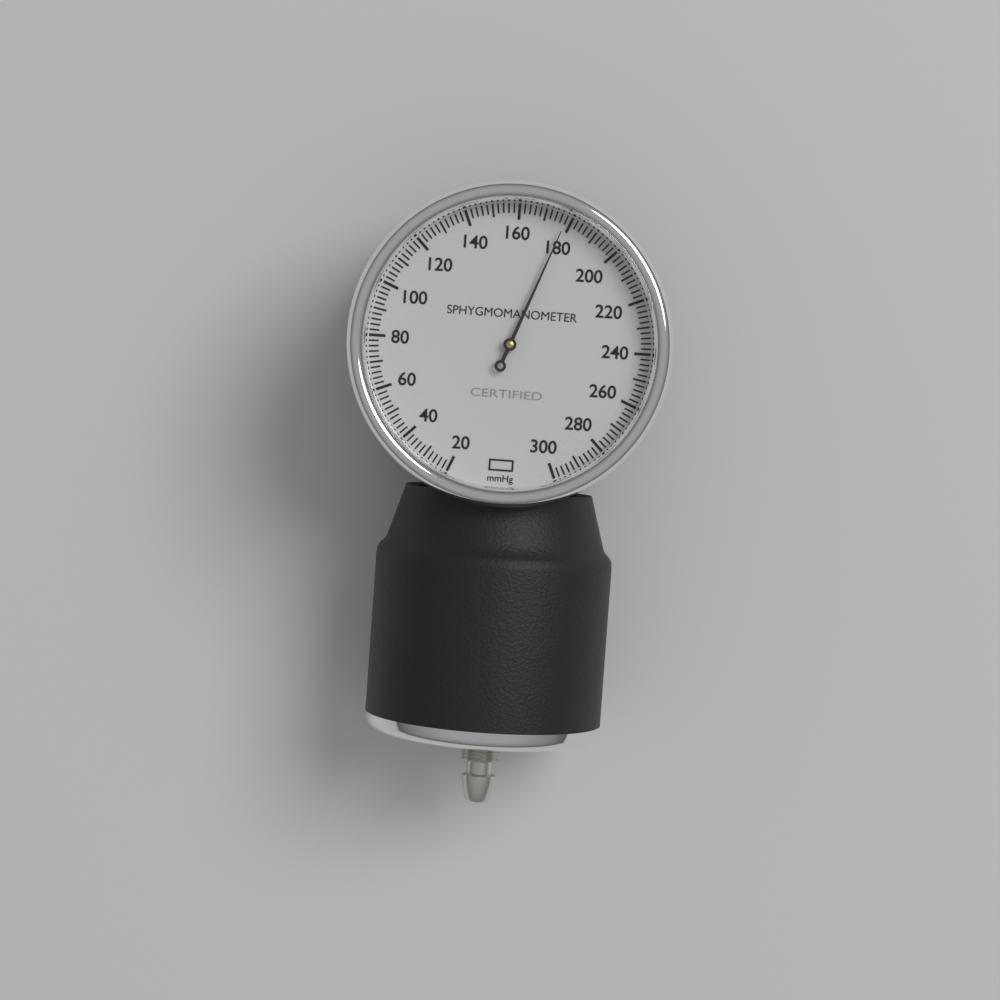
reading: 178 mmHg
